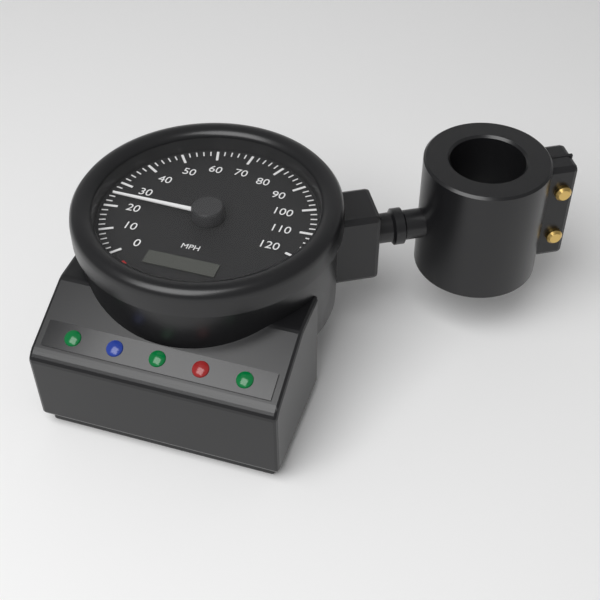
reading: 24 mph
